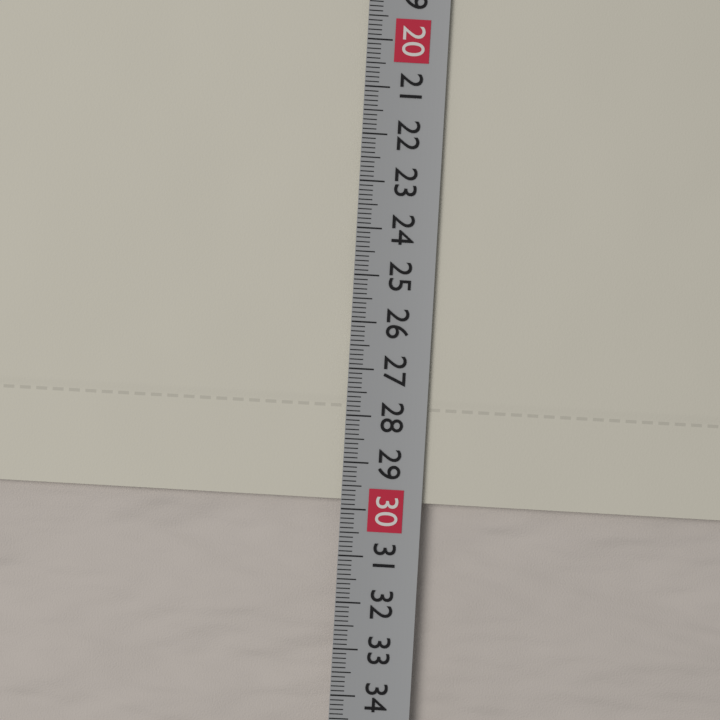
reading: 29.8 cm
